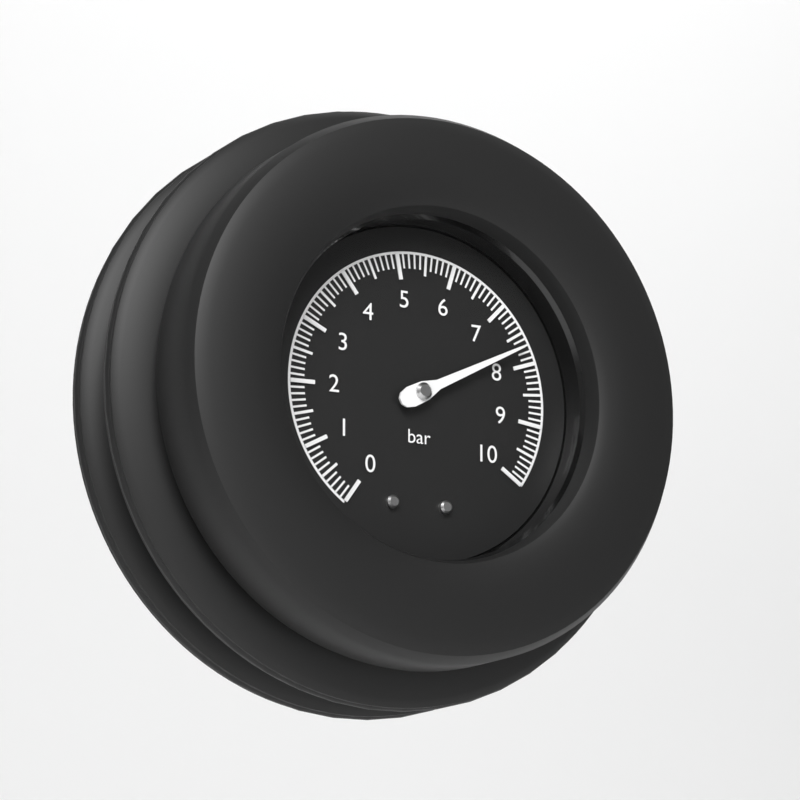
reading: 7.7 bar
